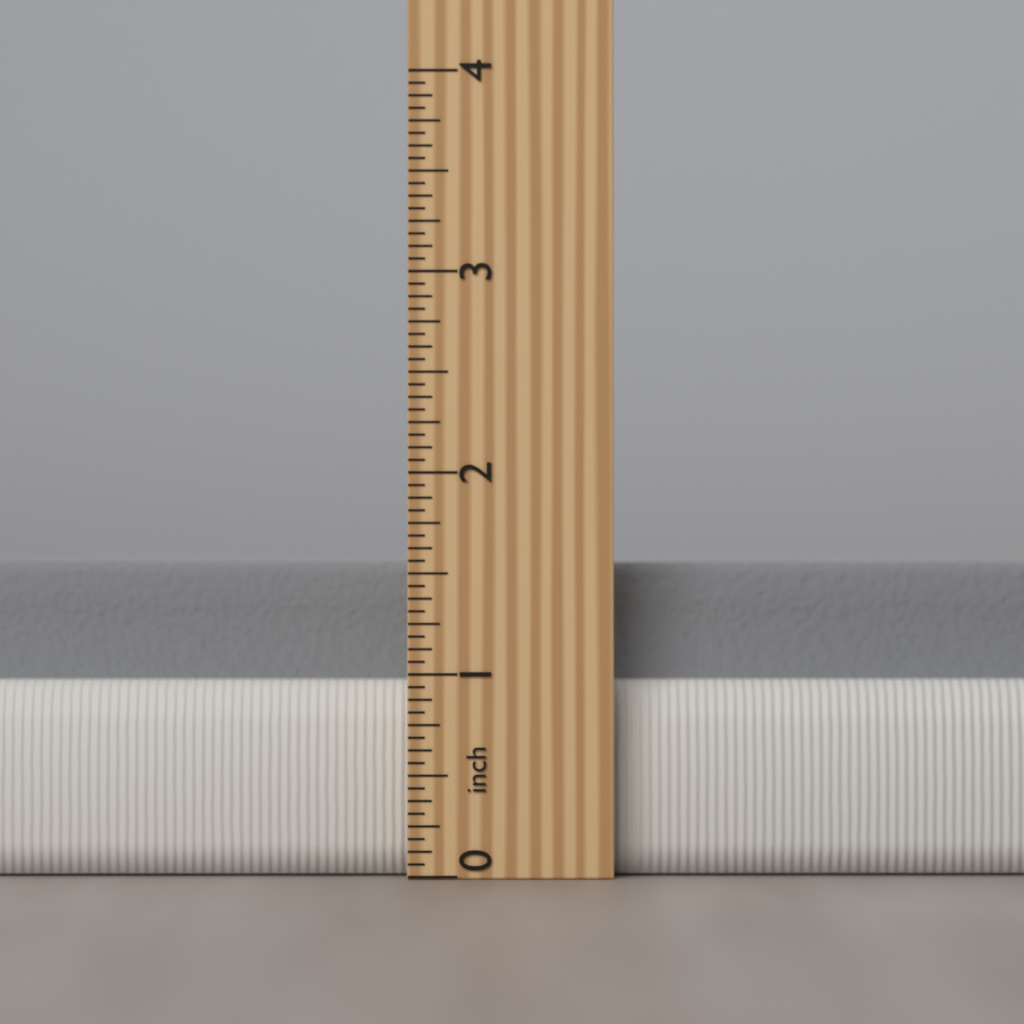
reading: 1.5625 inch
